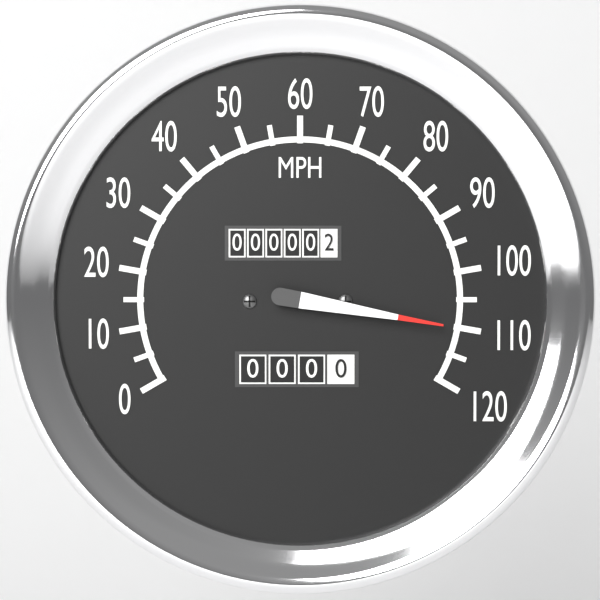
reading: 110 MPH
